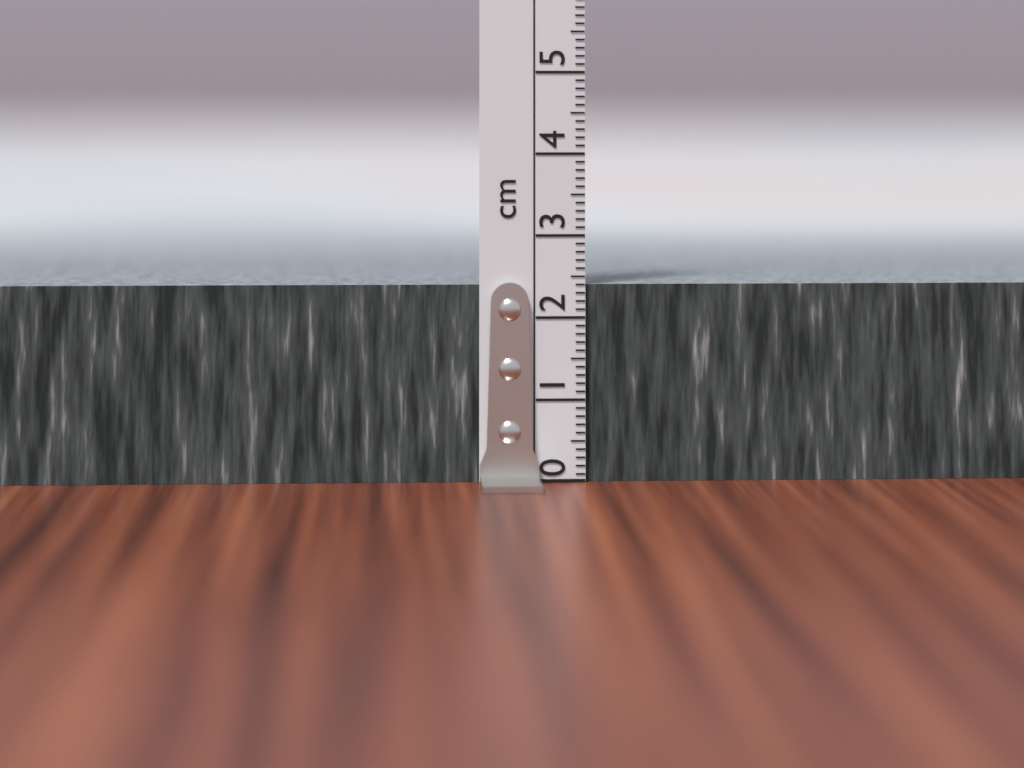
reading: 2.4 cm
